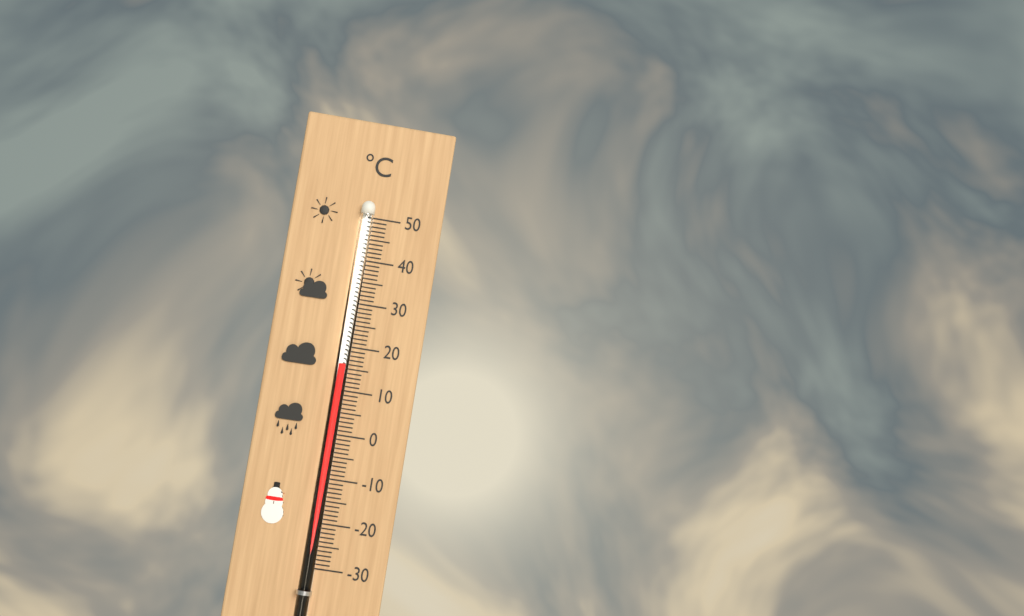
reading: 16 °C
